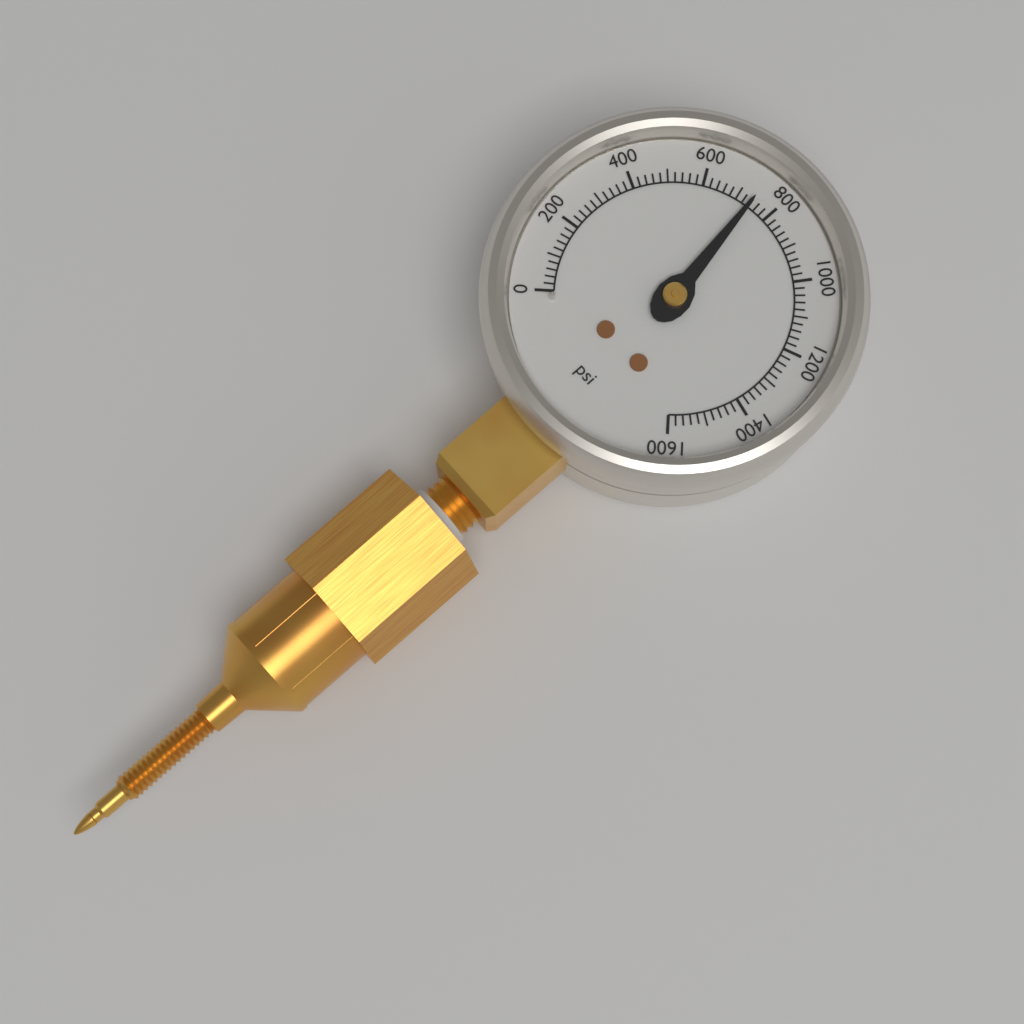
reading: 740 psi
